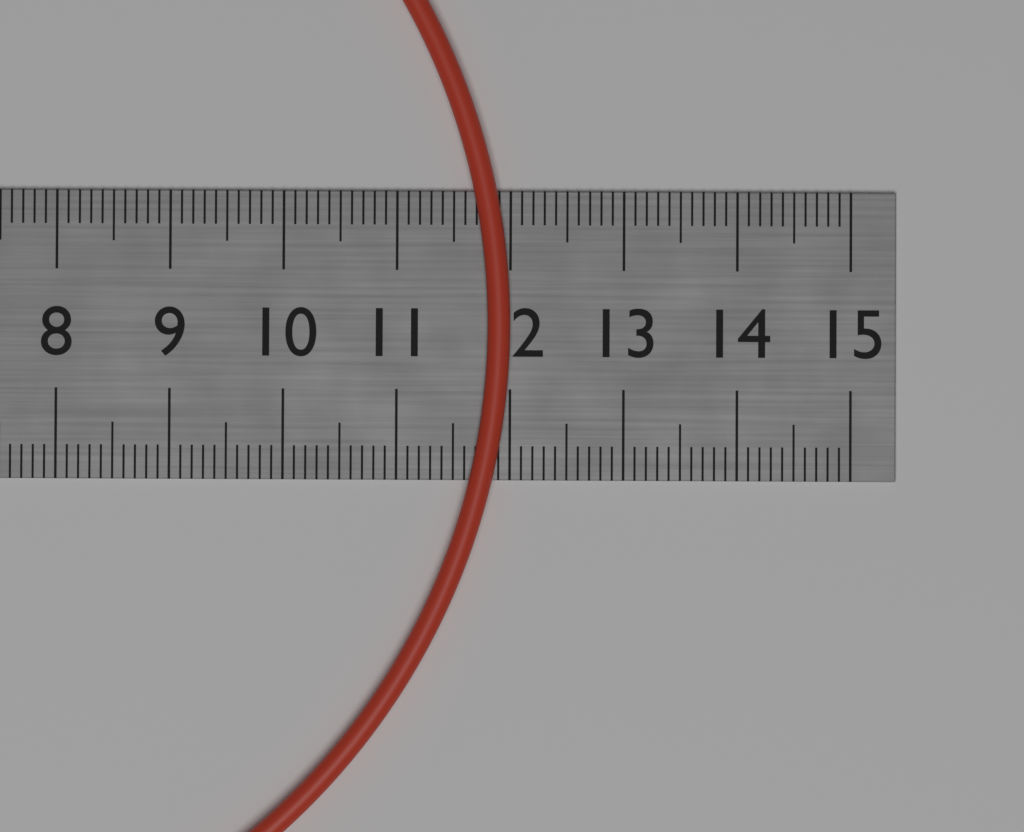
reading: 12.0 cm
